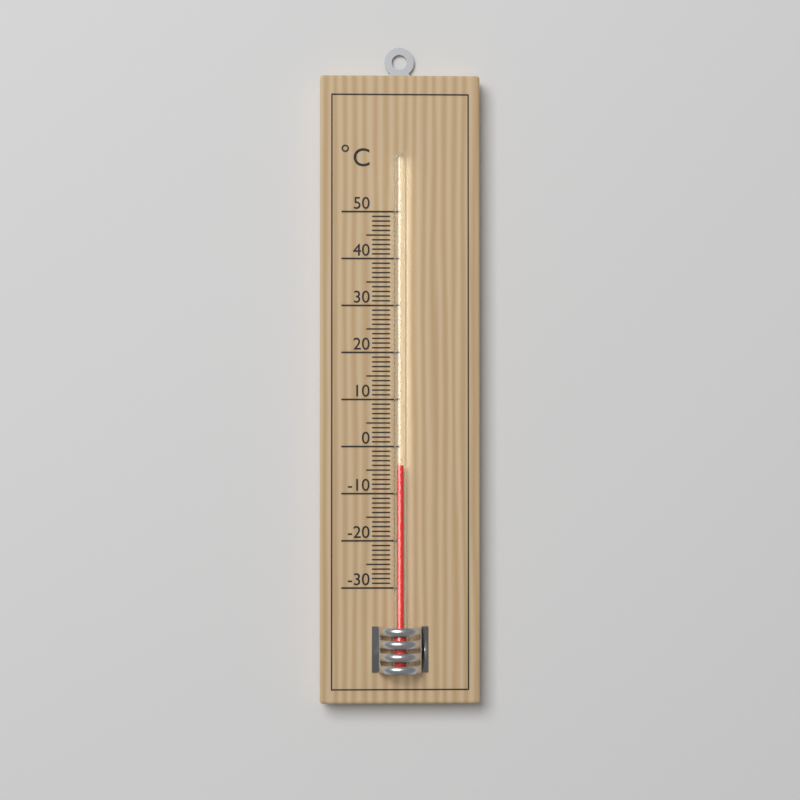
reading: -4 °C
